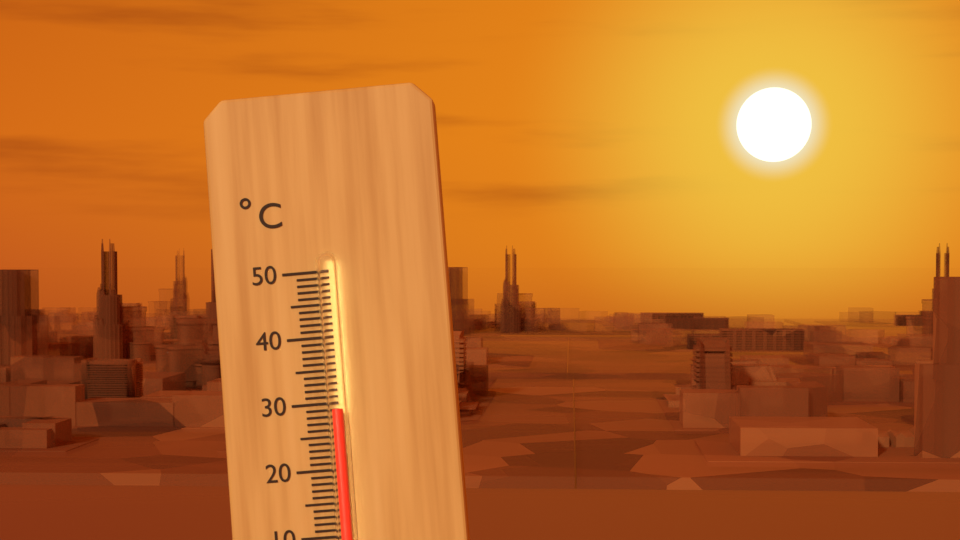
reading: 29 °C
